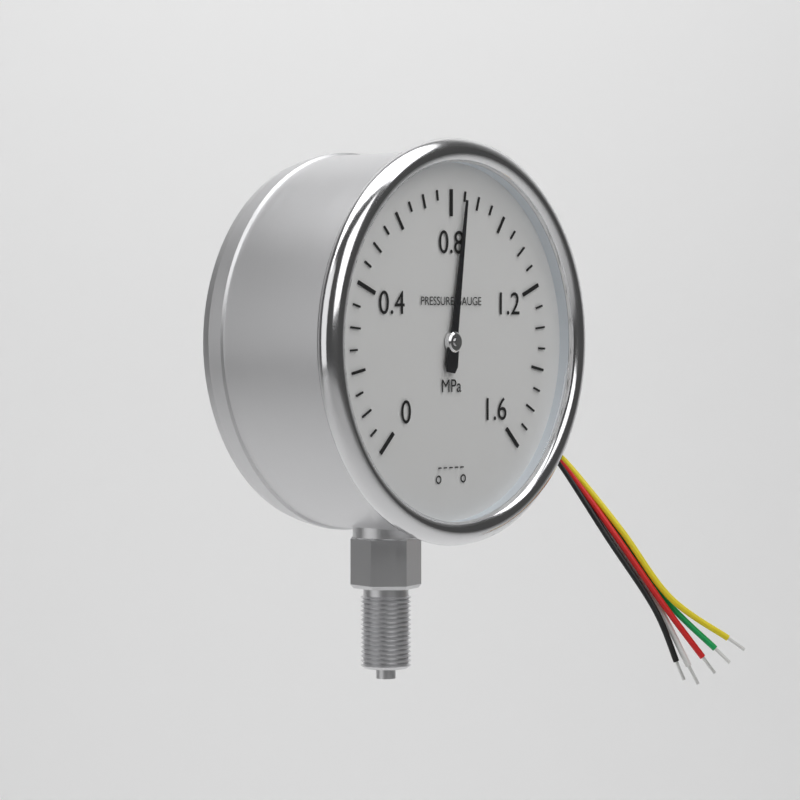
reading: 0.85 MPa
